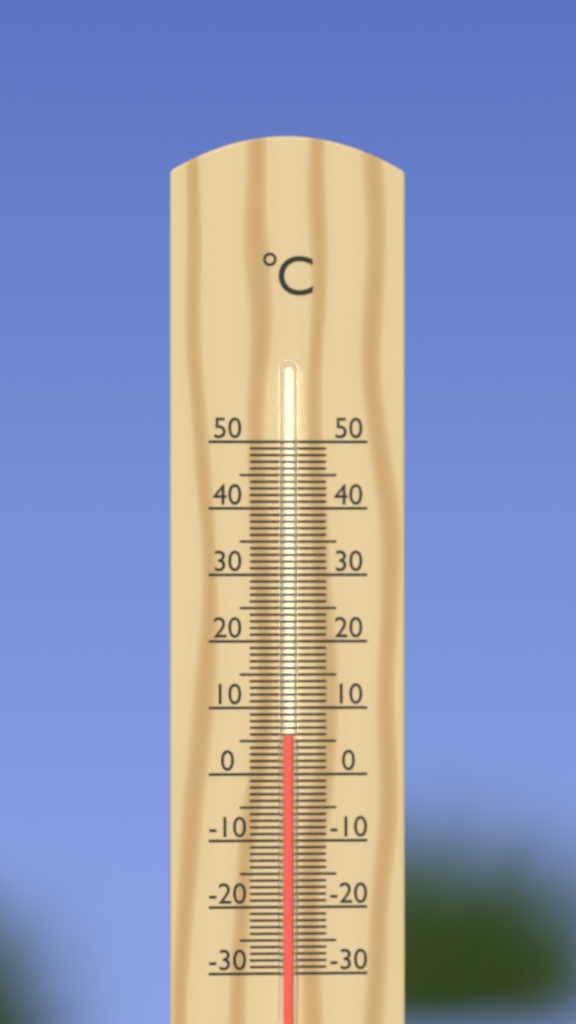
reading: 6 °C
